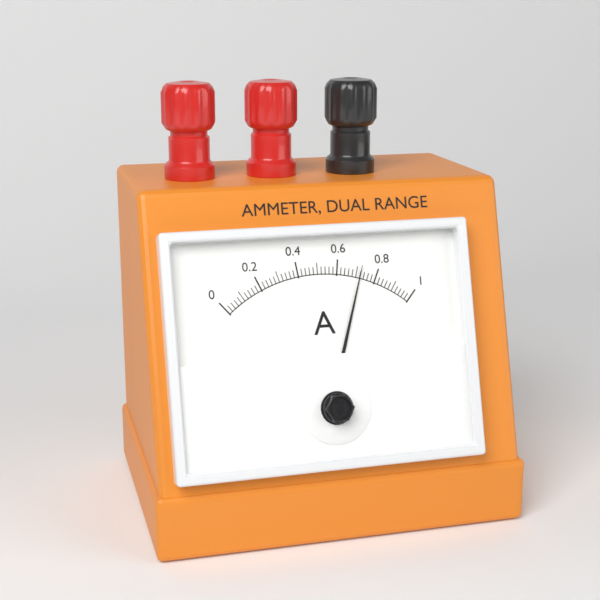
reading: 0.72 A
